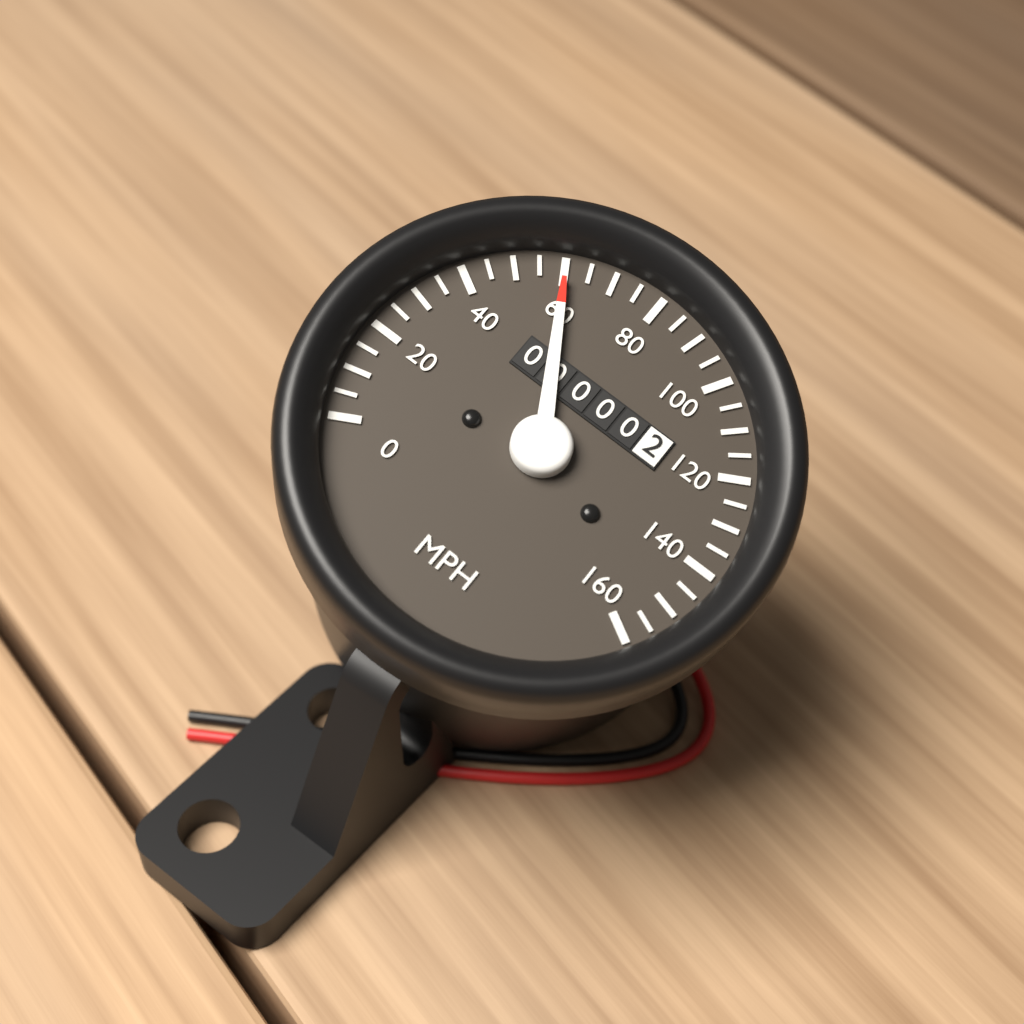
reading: 60 MPH
